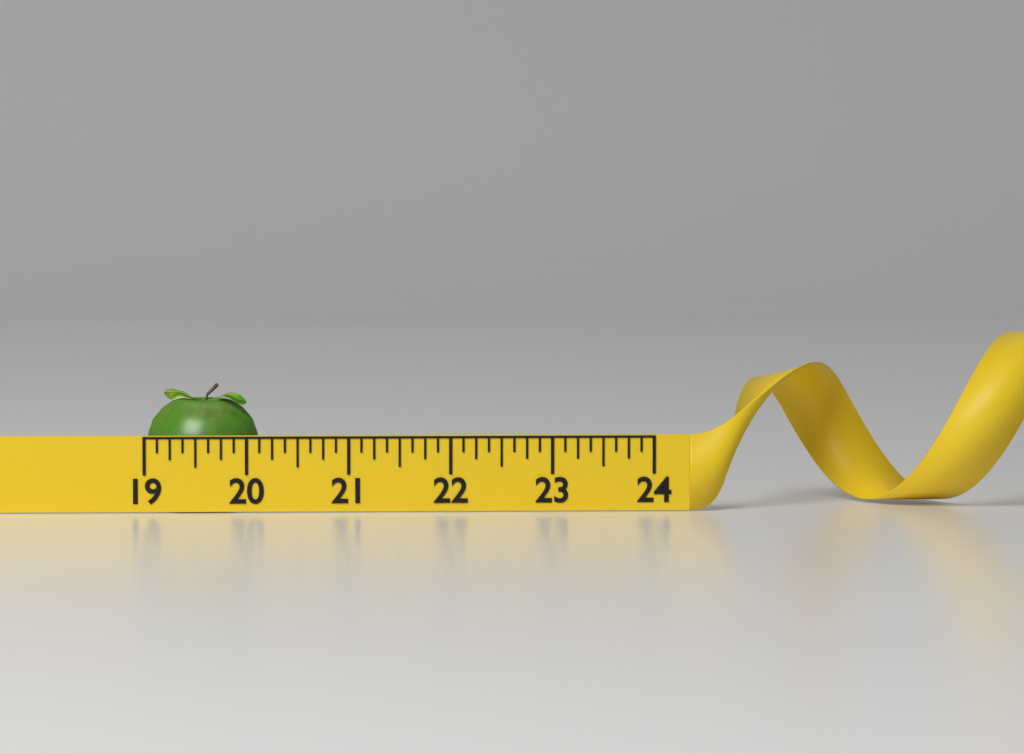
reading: 20.125 (no unit)
